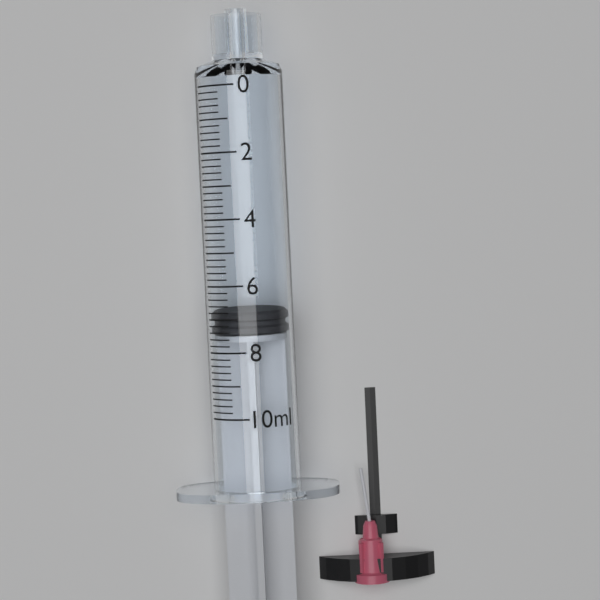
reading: 6.8 ml
